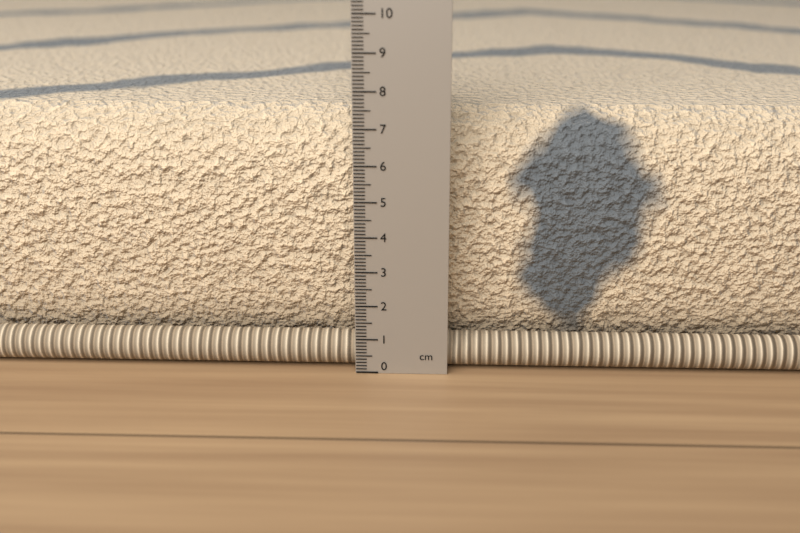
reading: 7.3 cm
